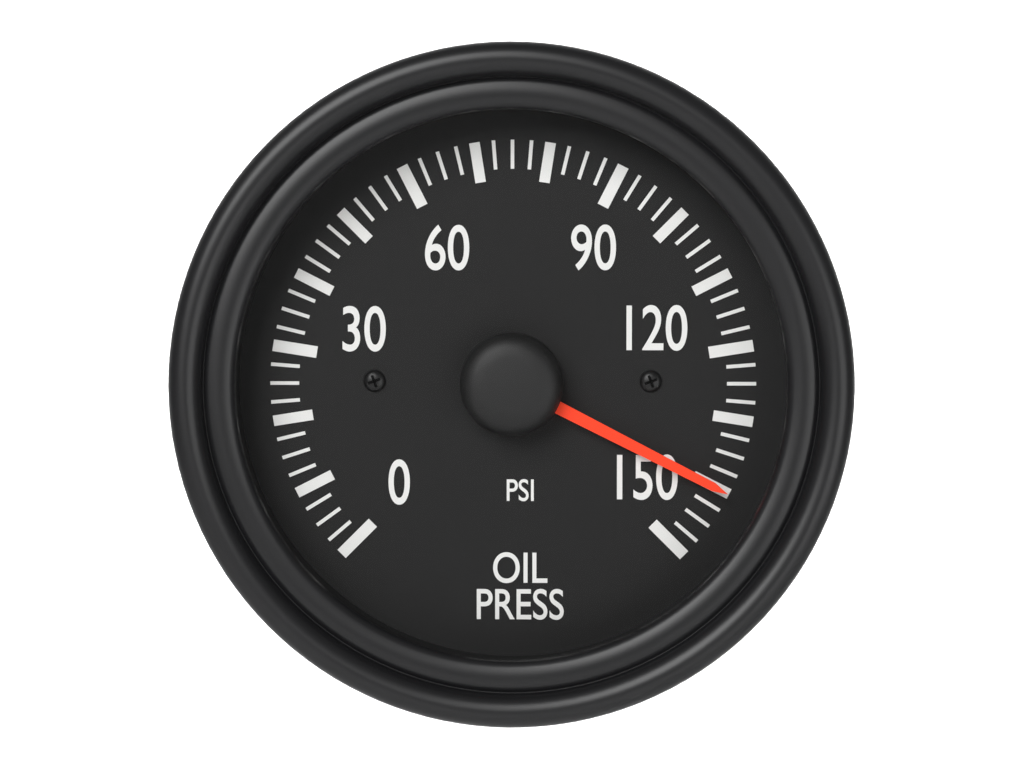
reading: 140.0 psi
